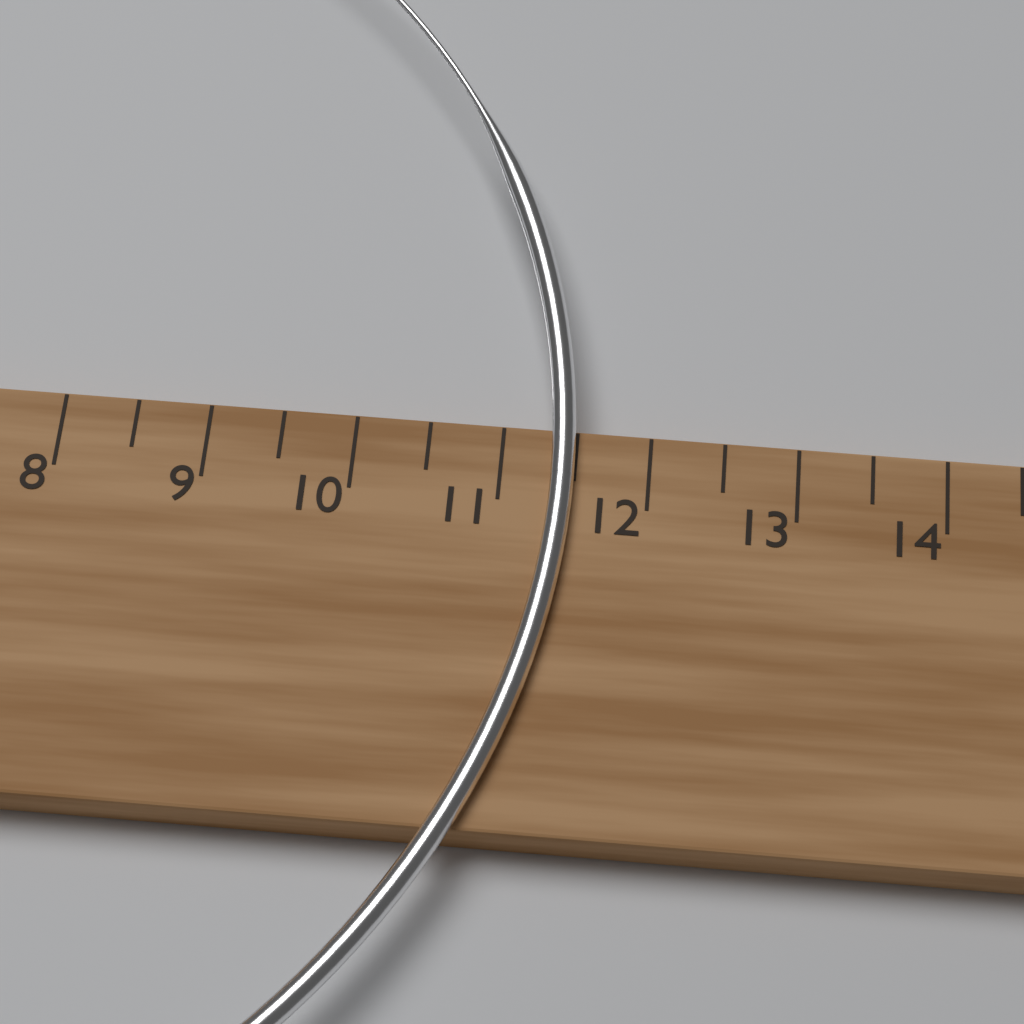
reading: 11.5 cm
